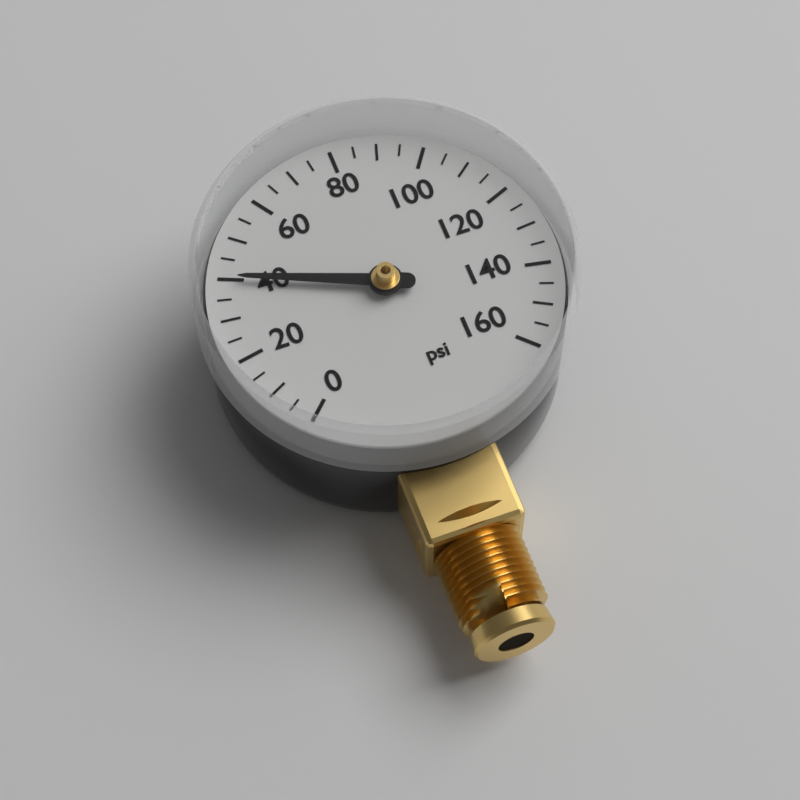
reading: 40 psi
